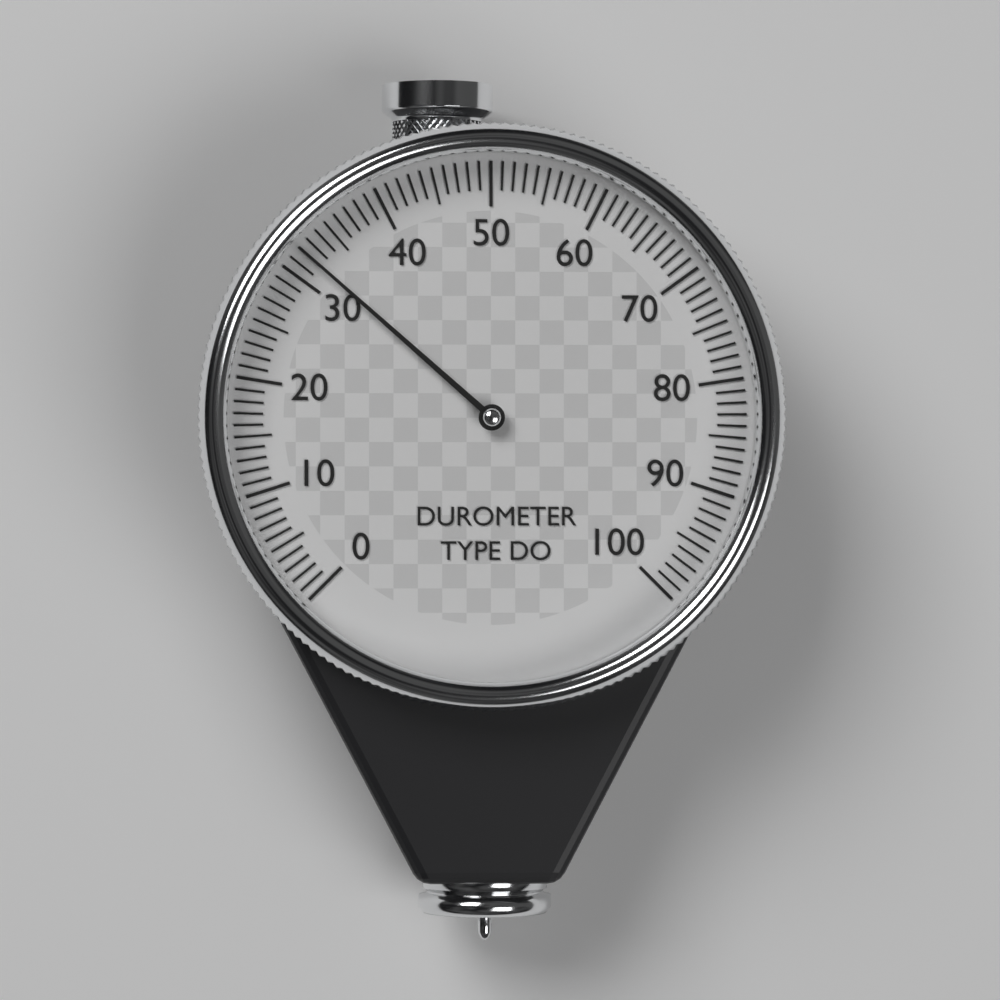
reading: 32 (no unit)
